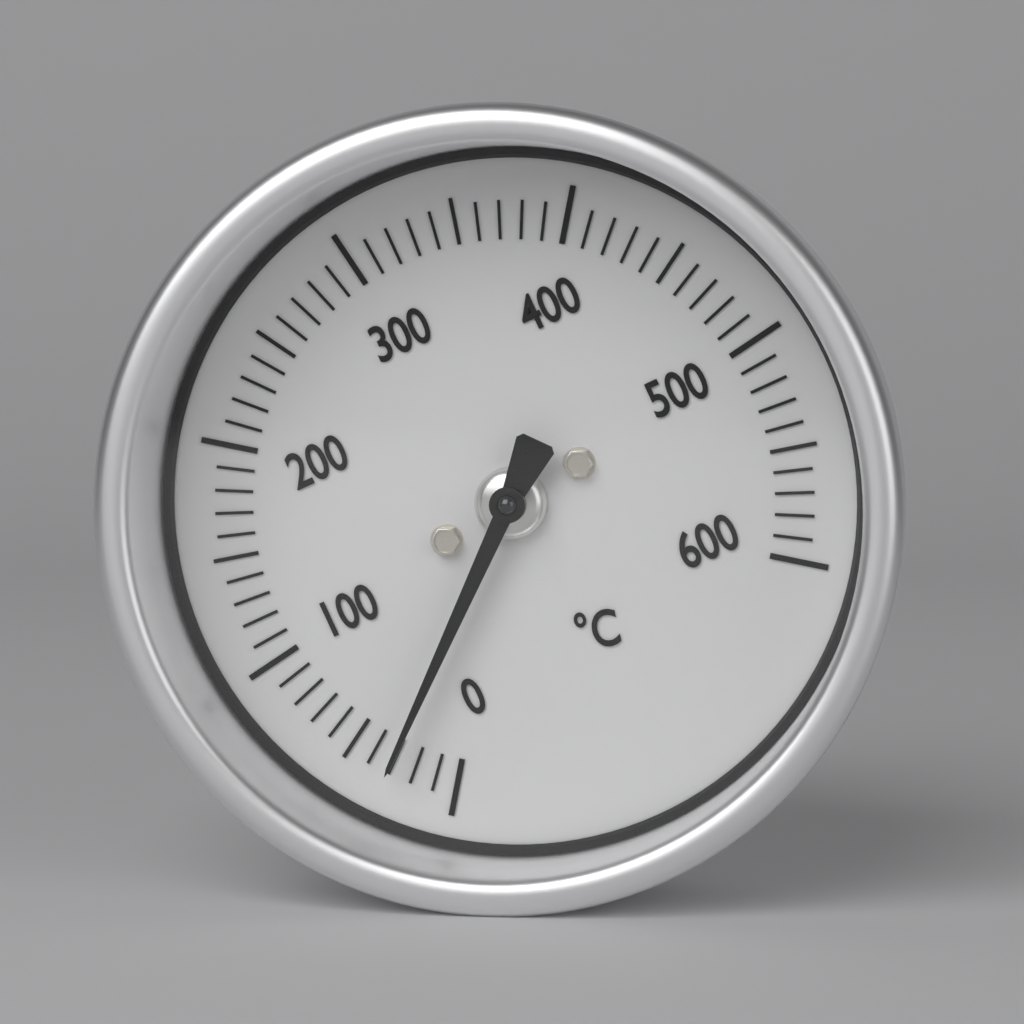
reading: 30 °C
